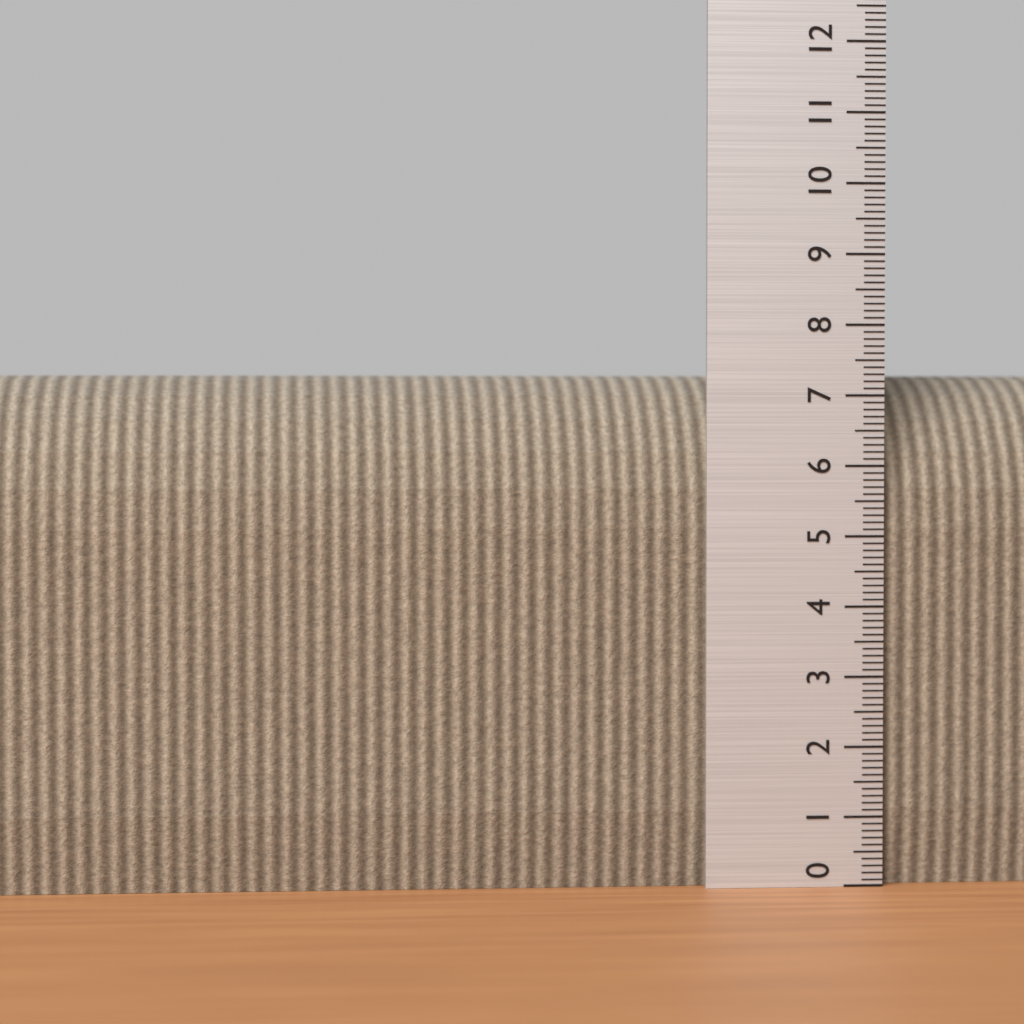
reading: 7.3 (no unit)
